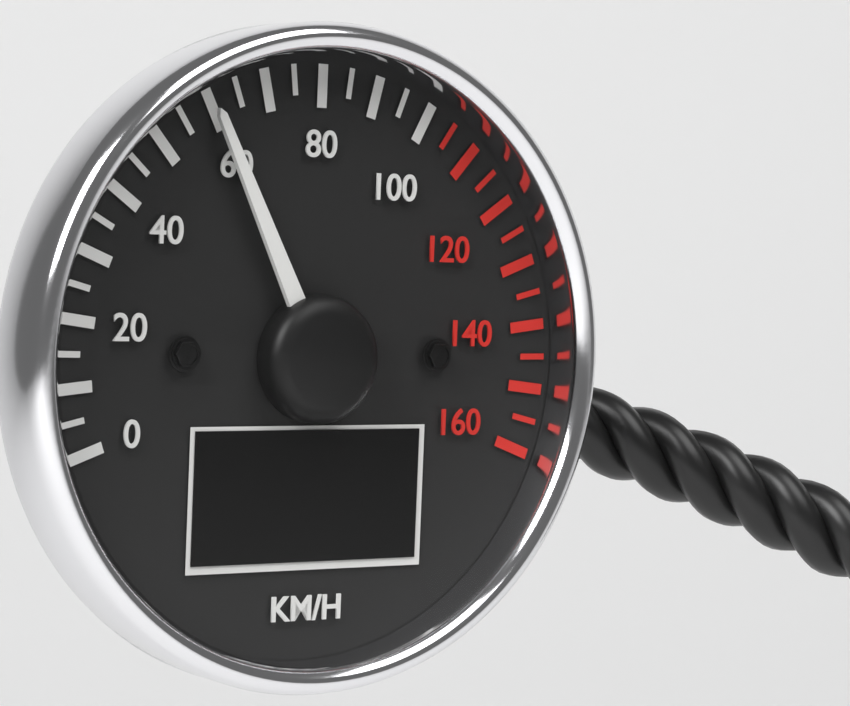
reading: 60 km/h
